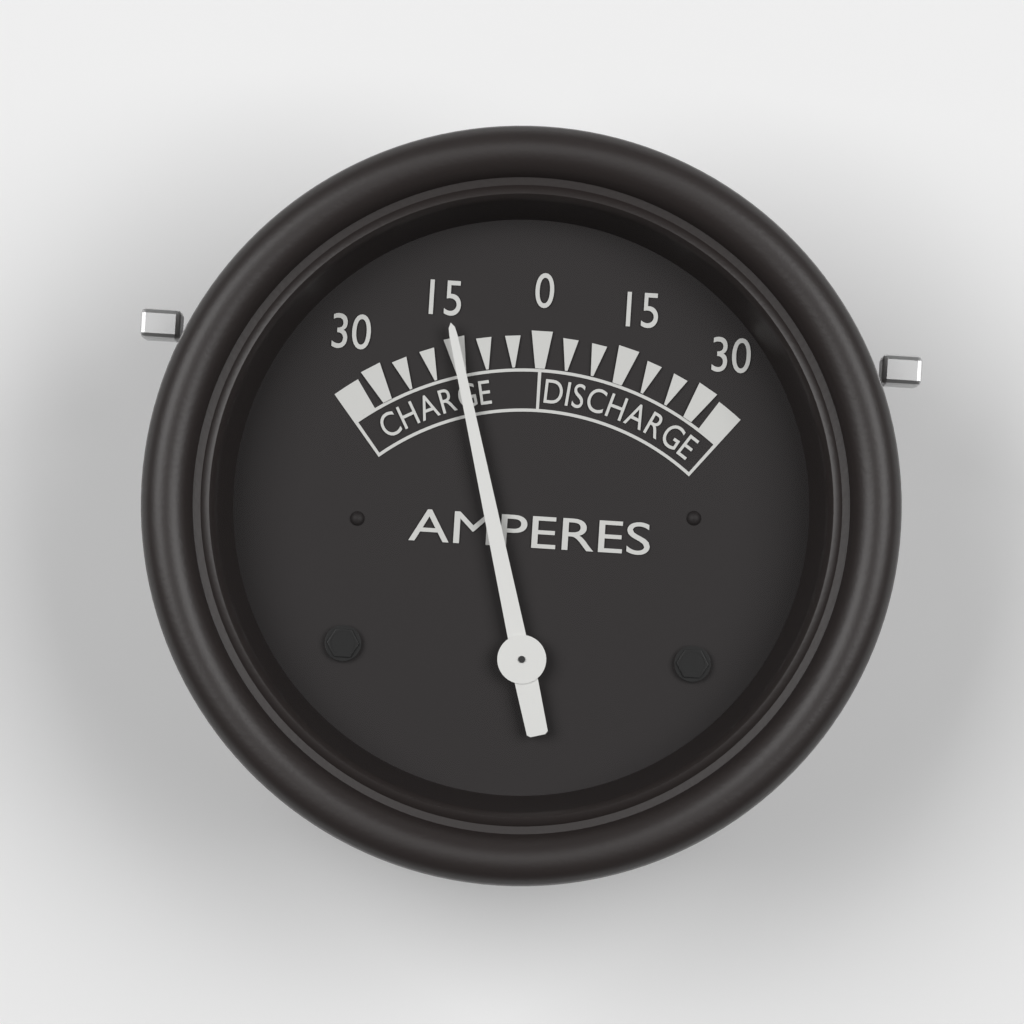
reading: -15 A
